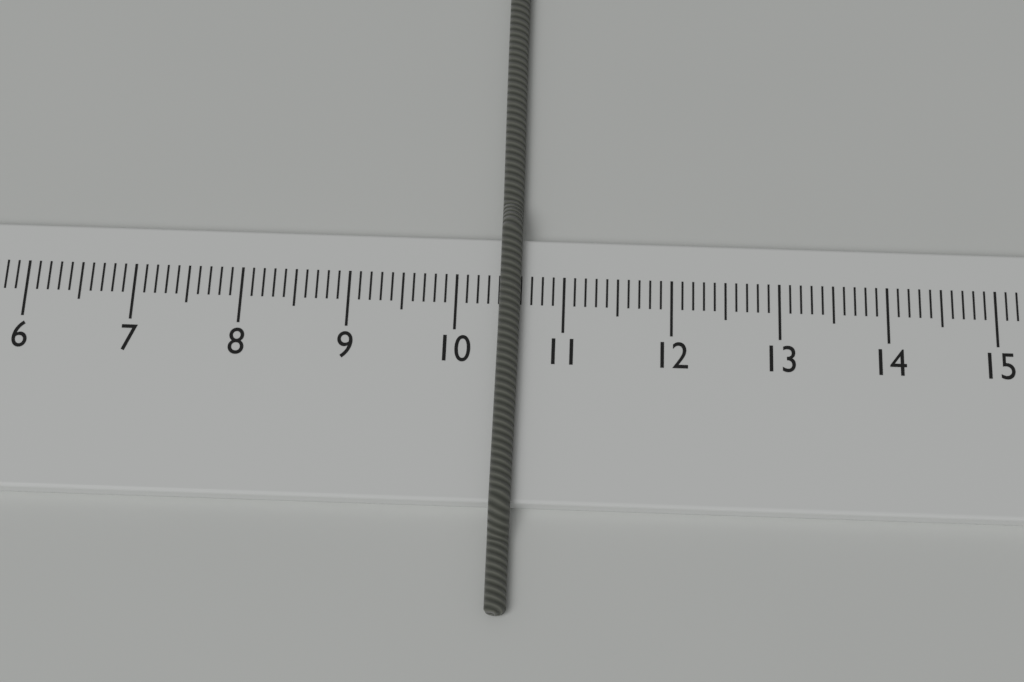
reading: 10.6 cm
